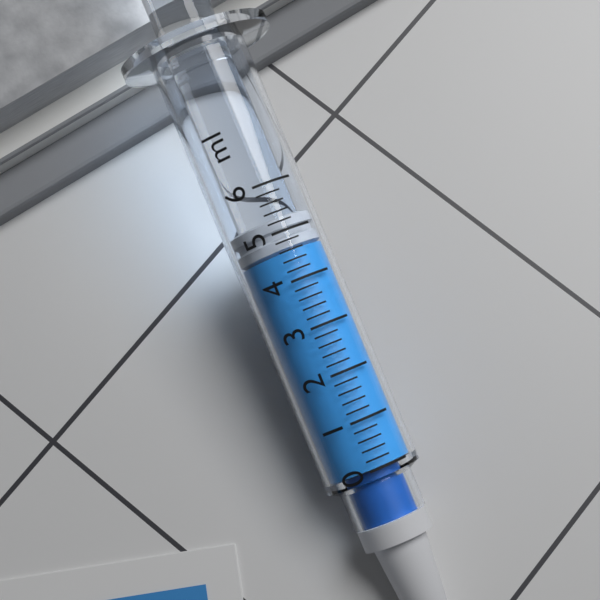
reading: 4.6 ml
